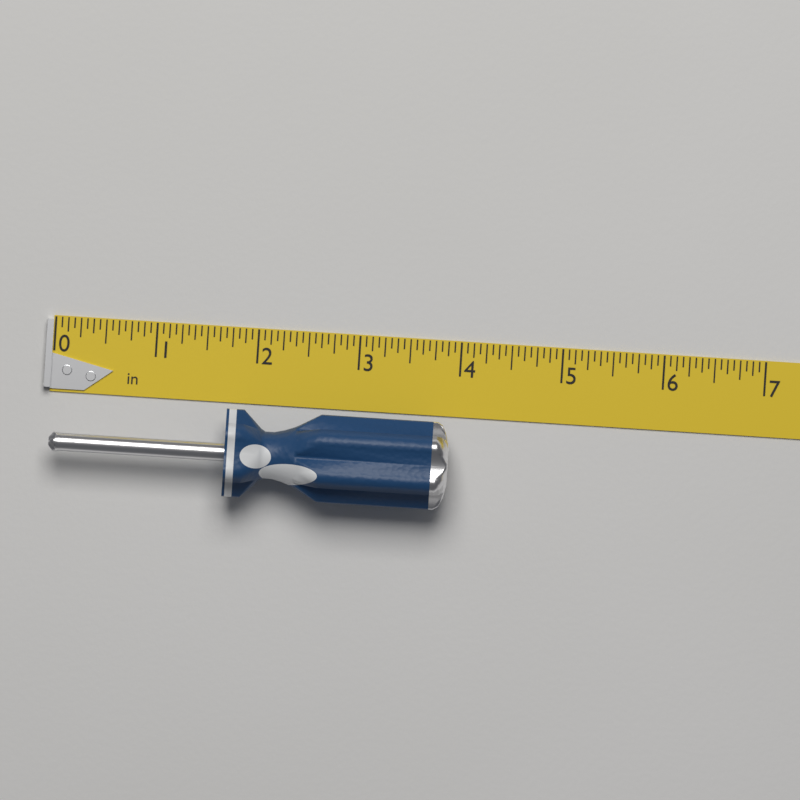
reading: 3.9375 in
